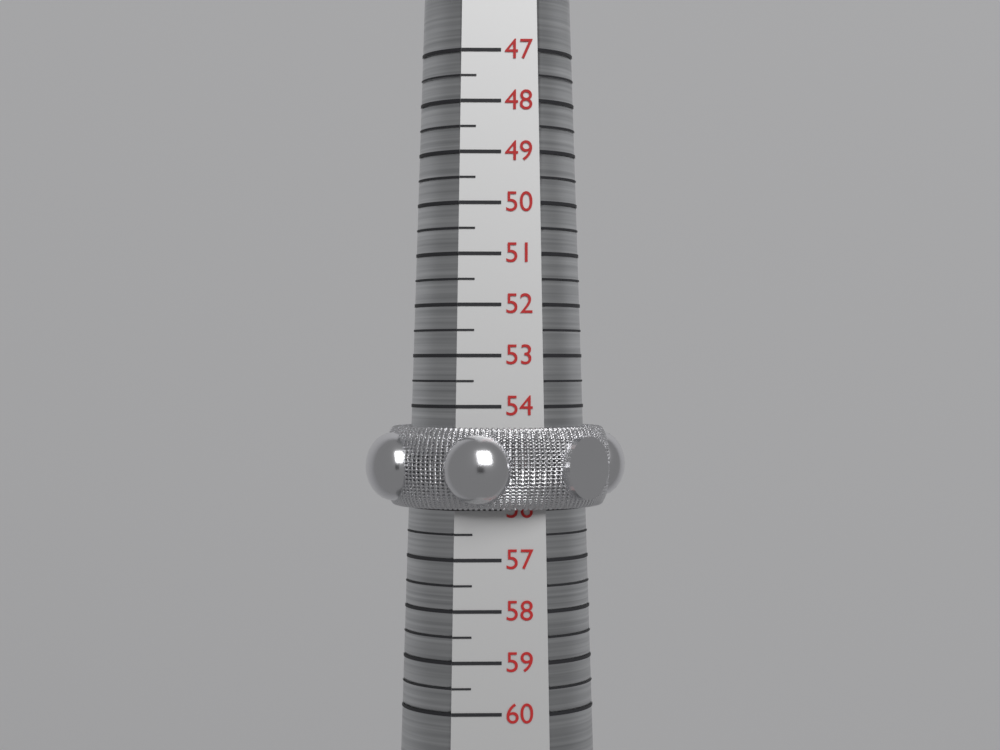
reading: 56.0 (no unit)
